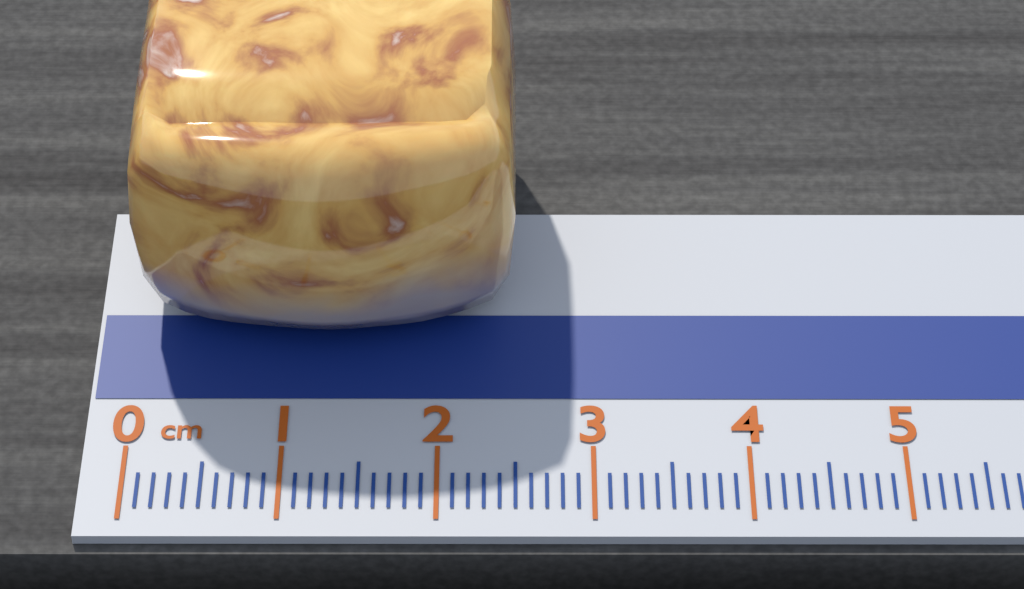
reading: 2.5 cm
